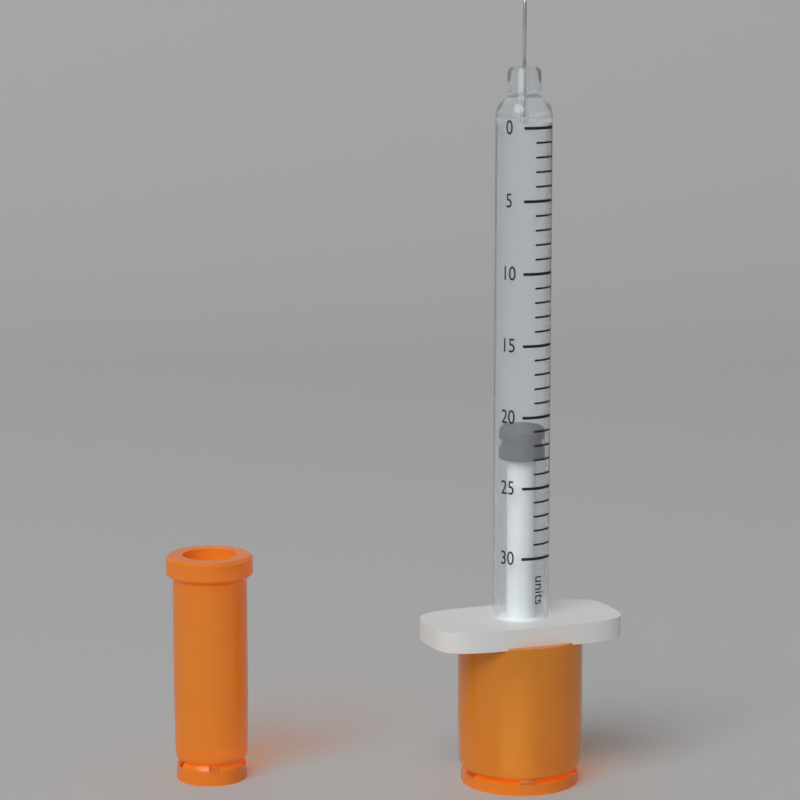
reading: 21 units
